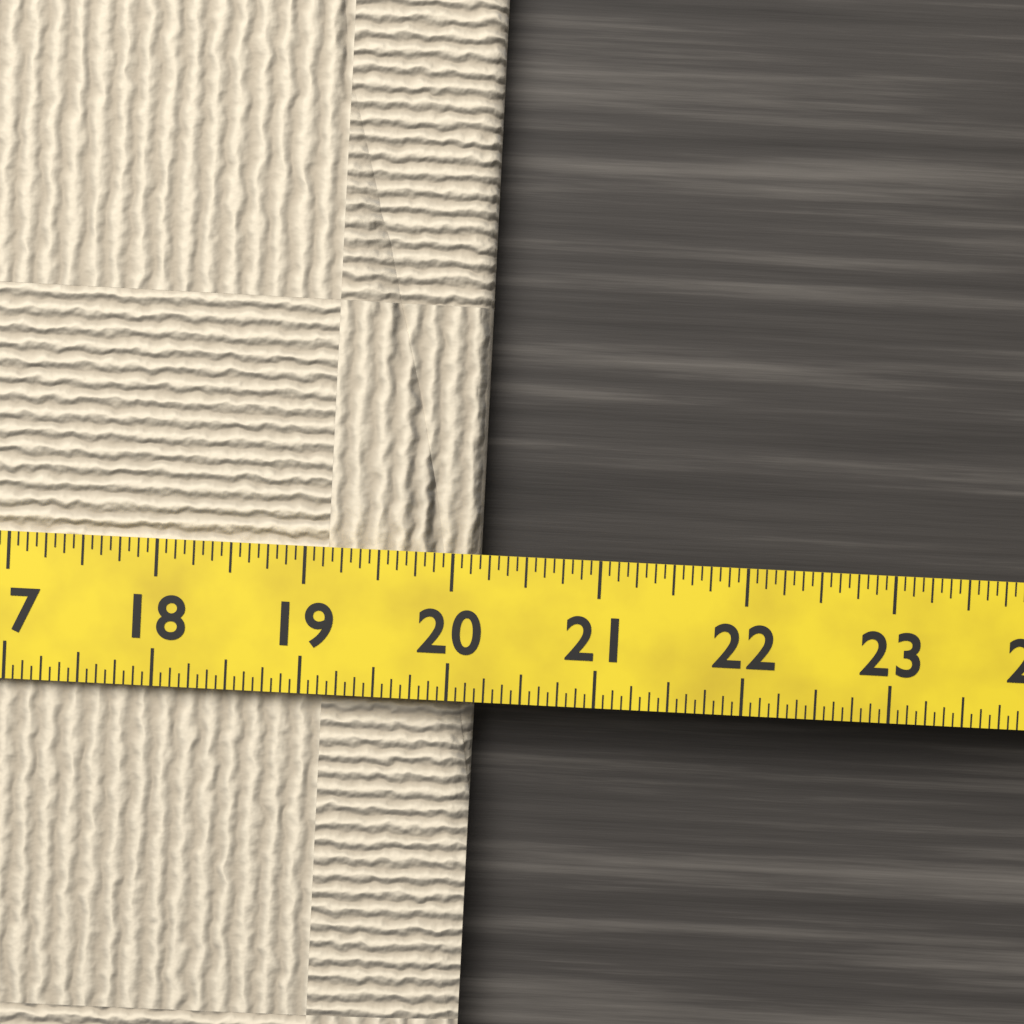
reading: 20.1875 (no unit)
